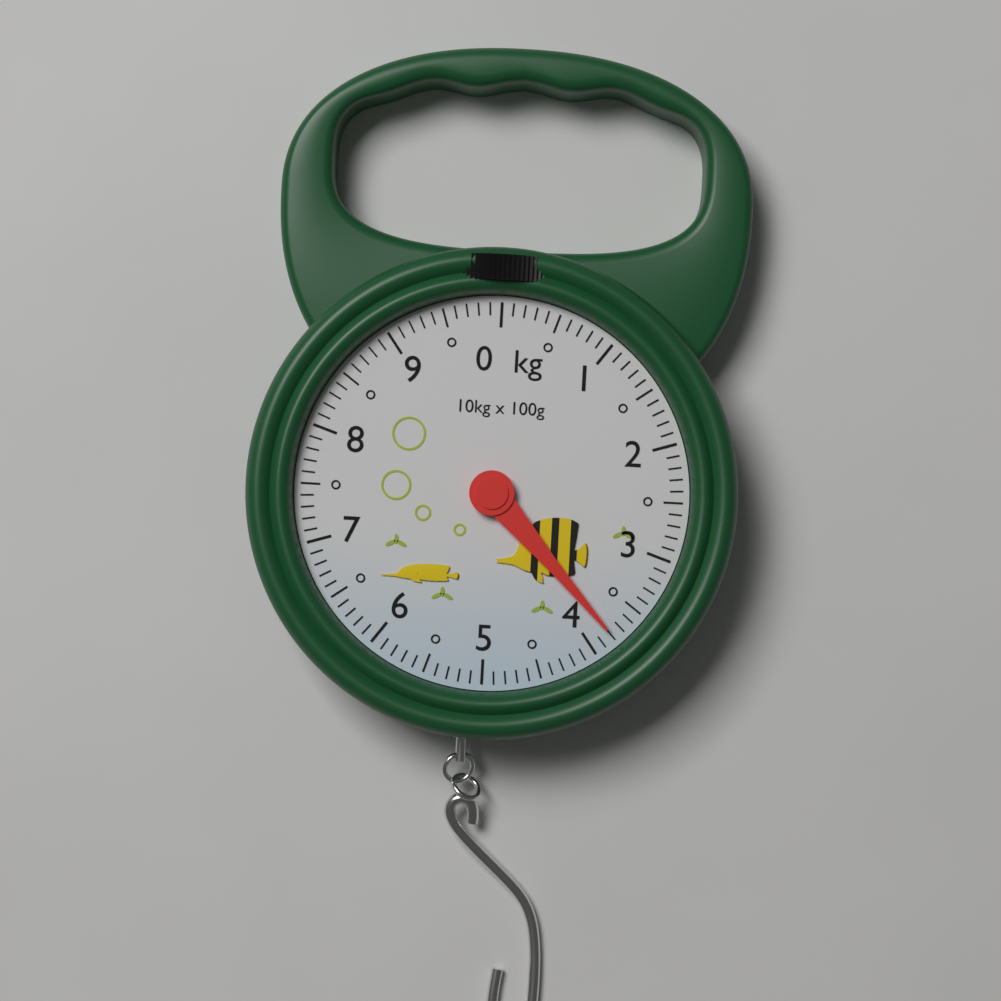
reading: 3.8 kg
